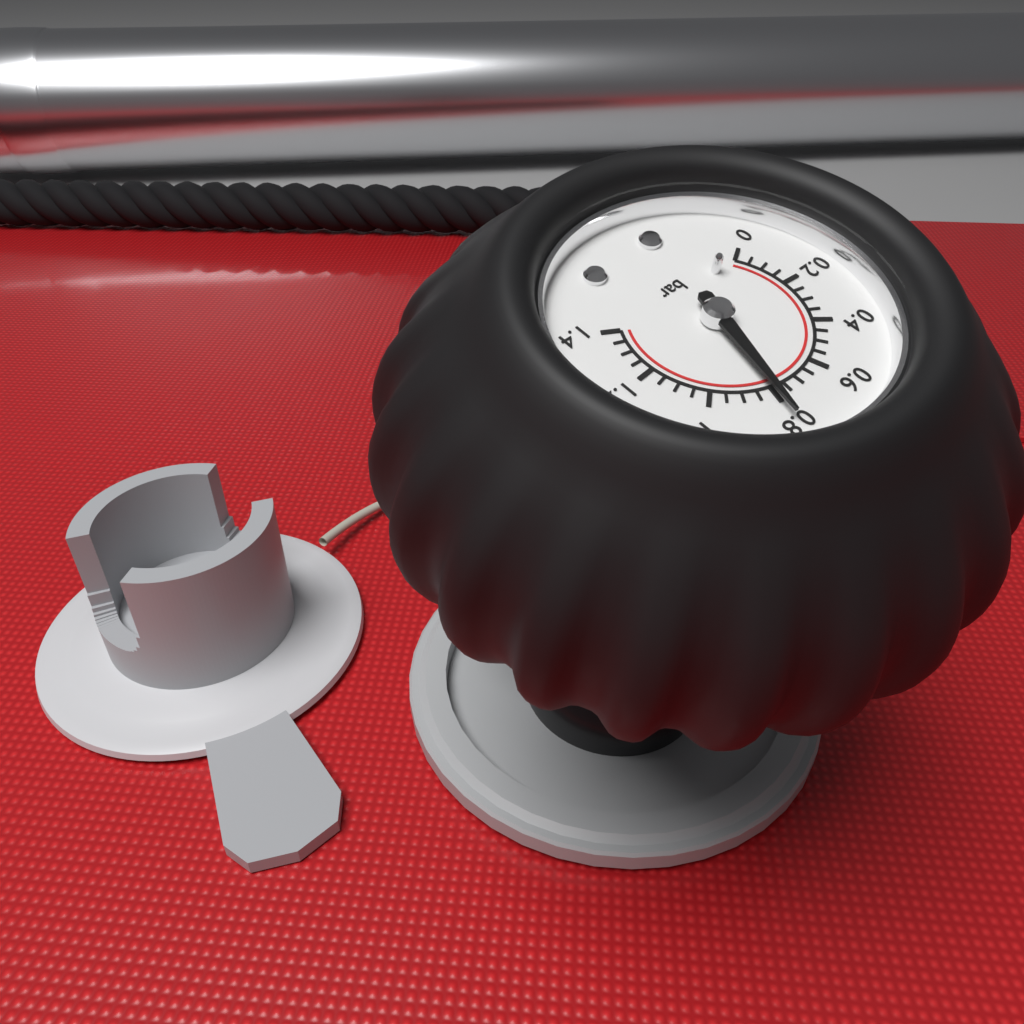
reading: 0.80 bar
